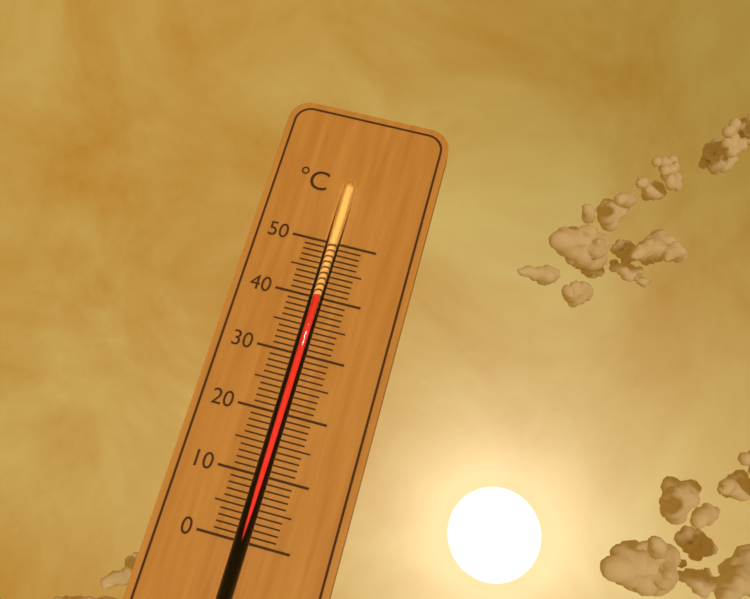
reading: 40 °C
